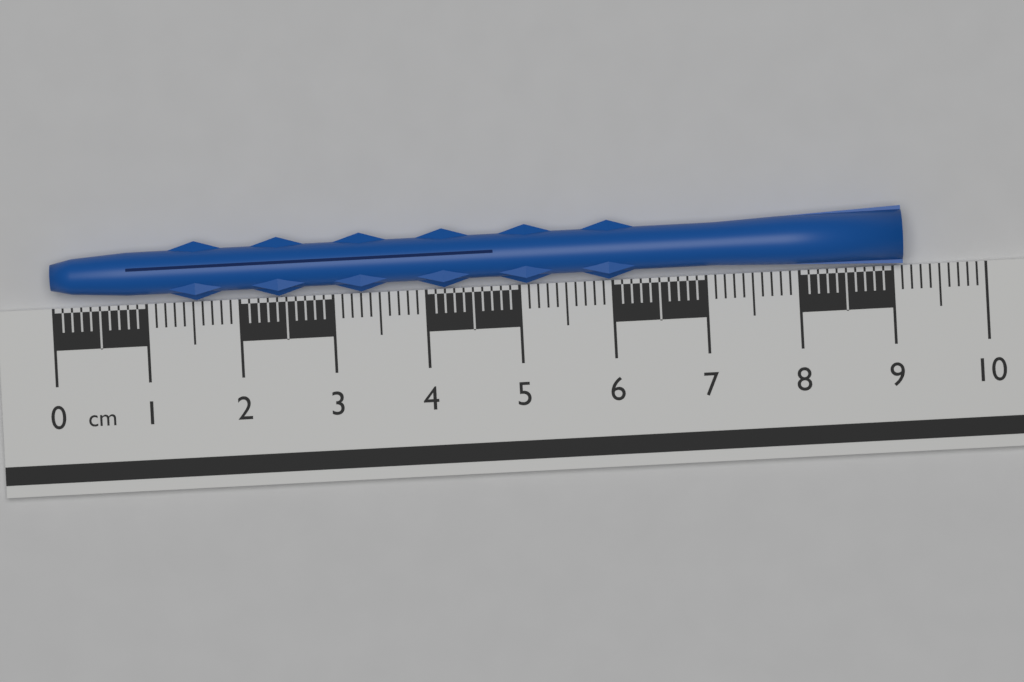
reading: 9.1 cm
